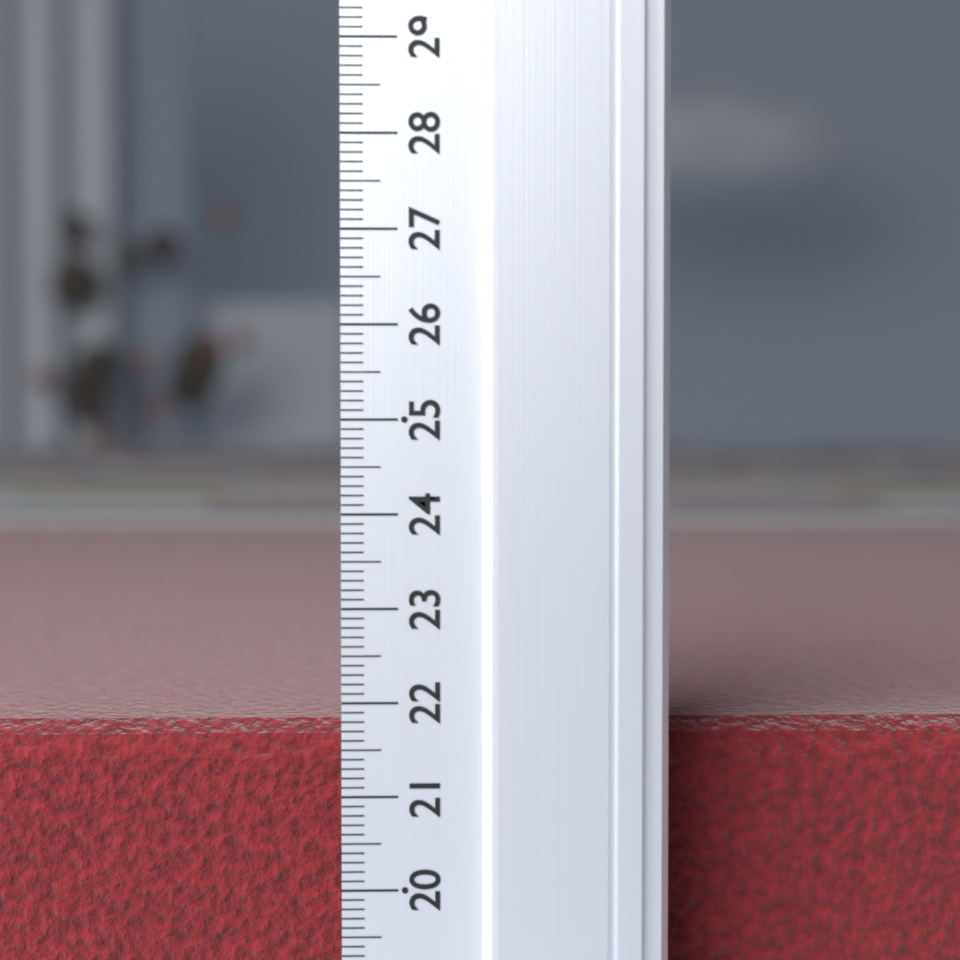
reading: 21.6 (no unit)
